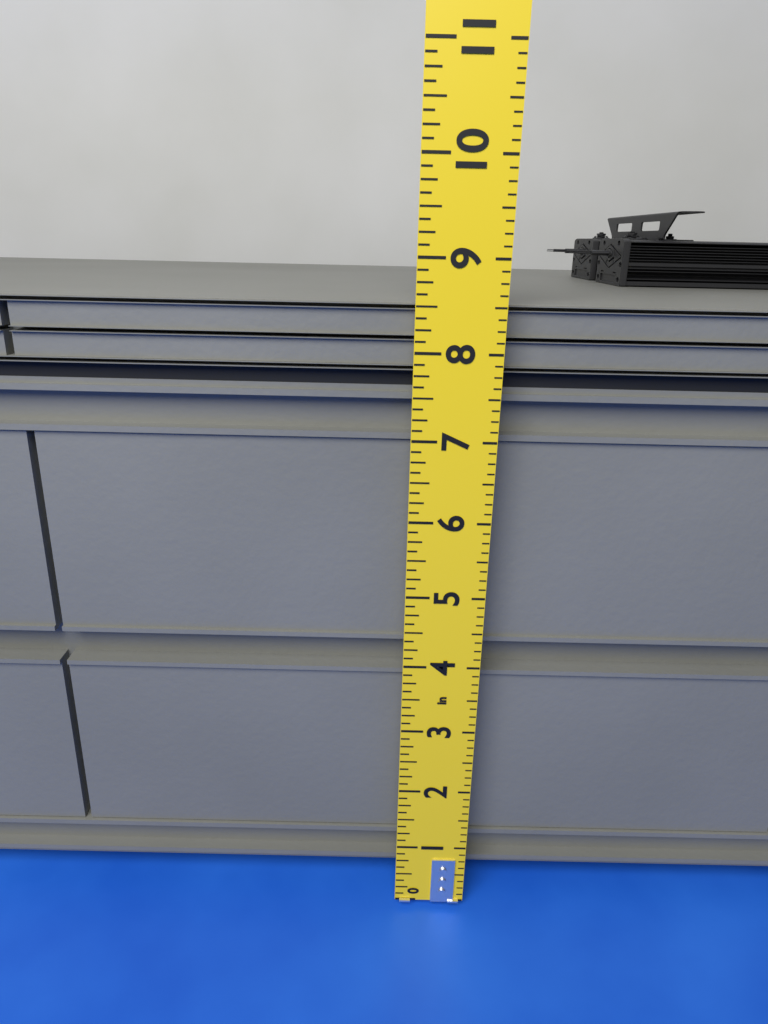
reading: 8.500 in
